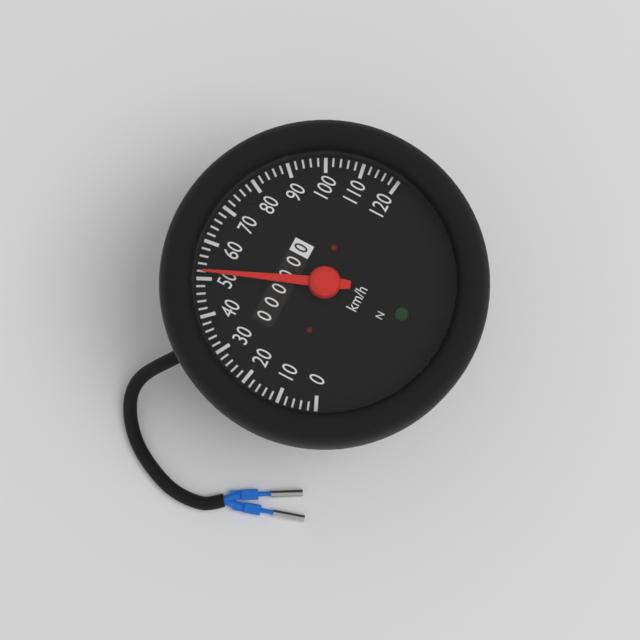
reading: 52 km/h
